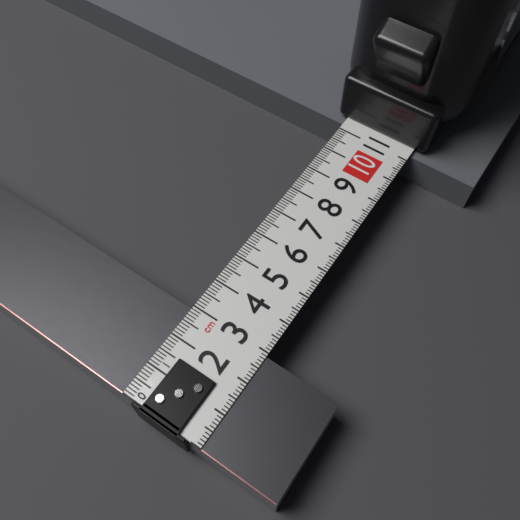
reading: 2.9 cm
